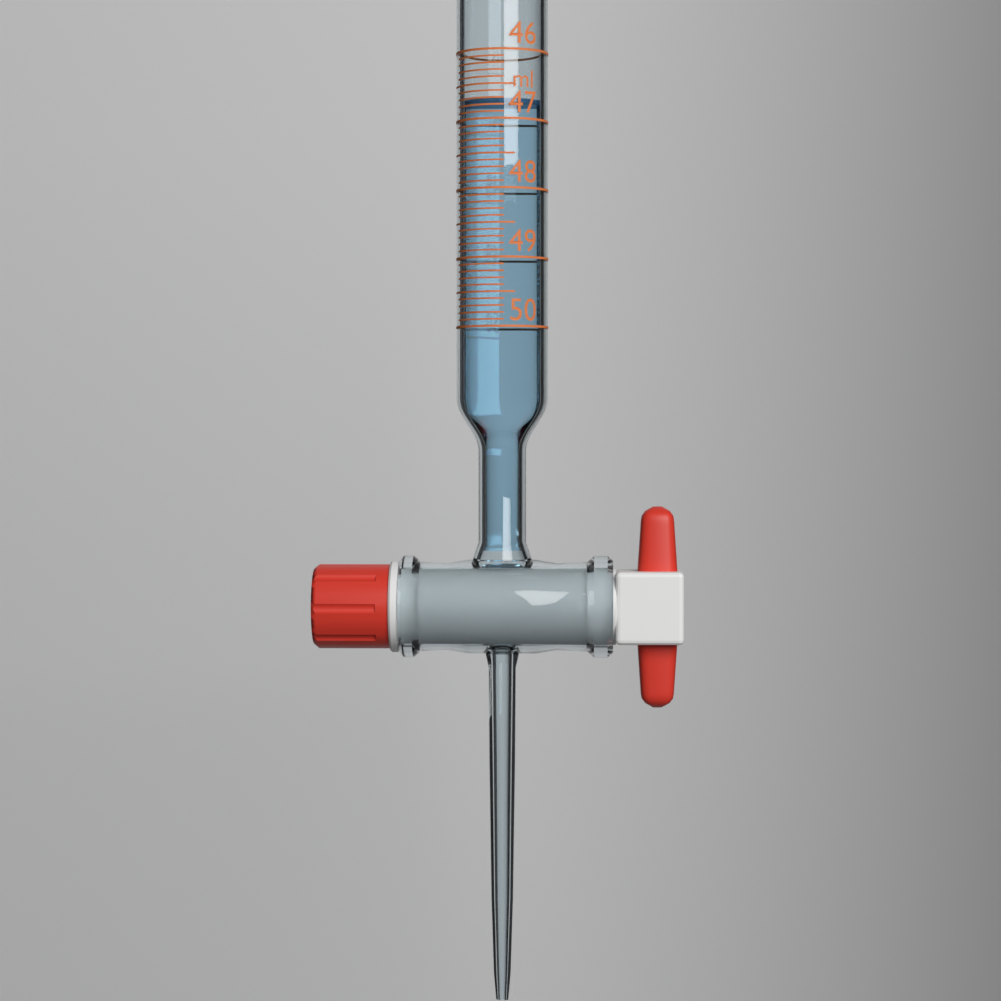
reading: 46.7 ml
